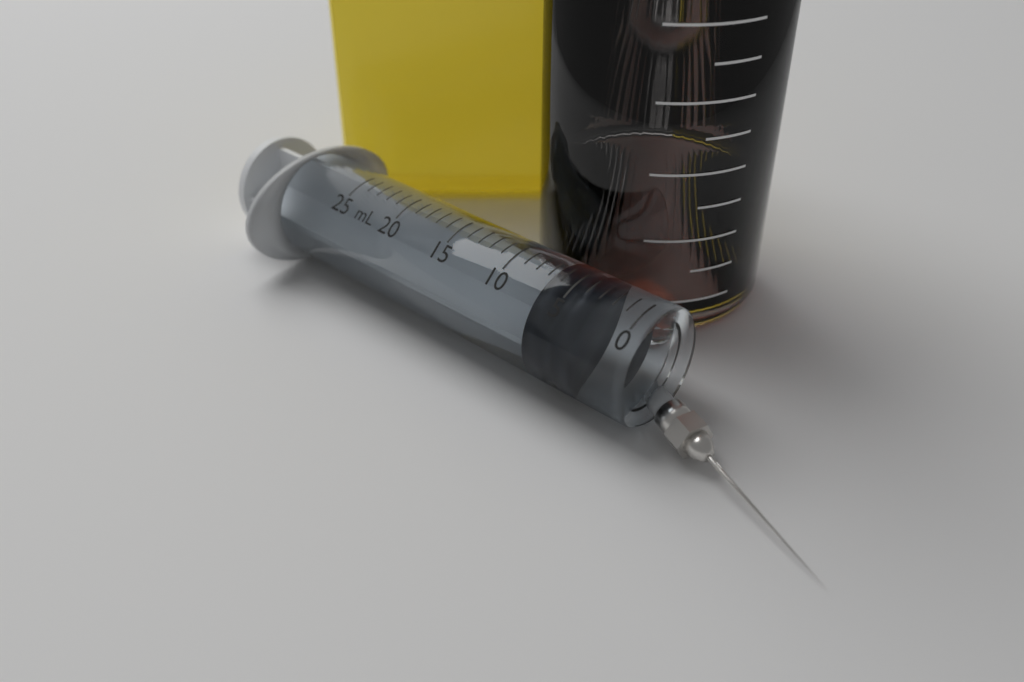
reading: 3 mL
